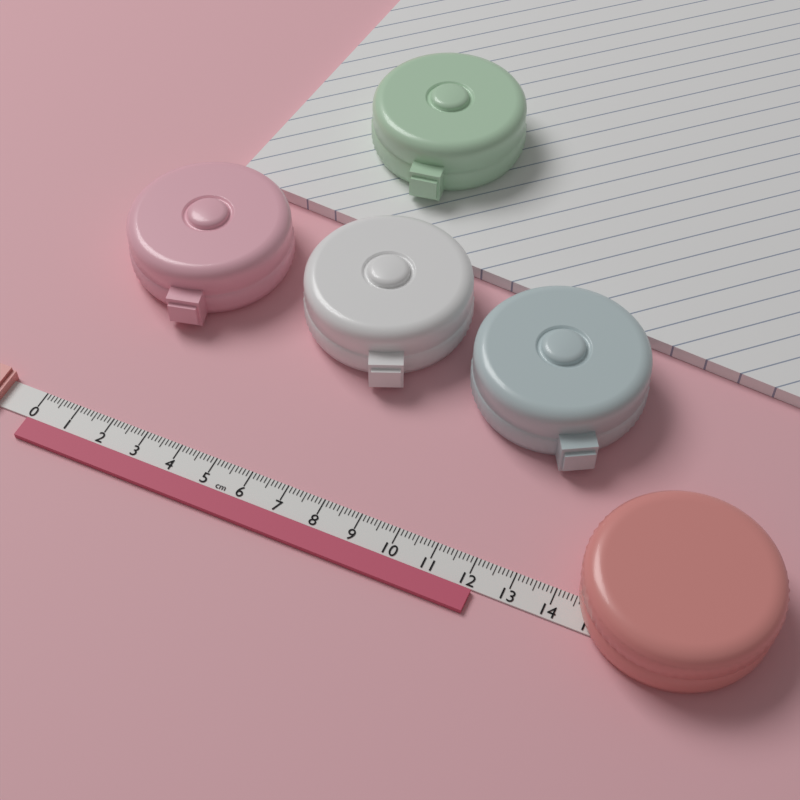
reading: 12.2 cm
